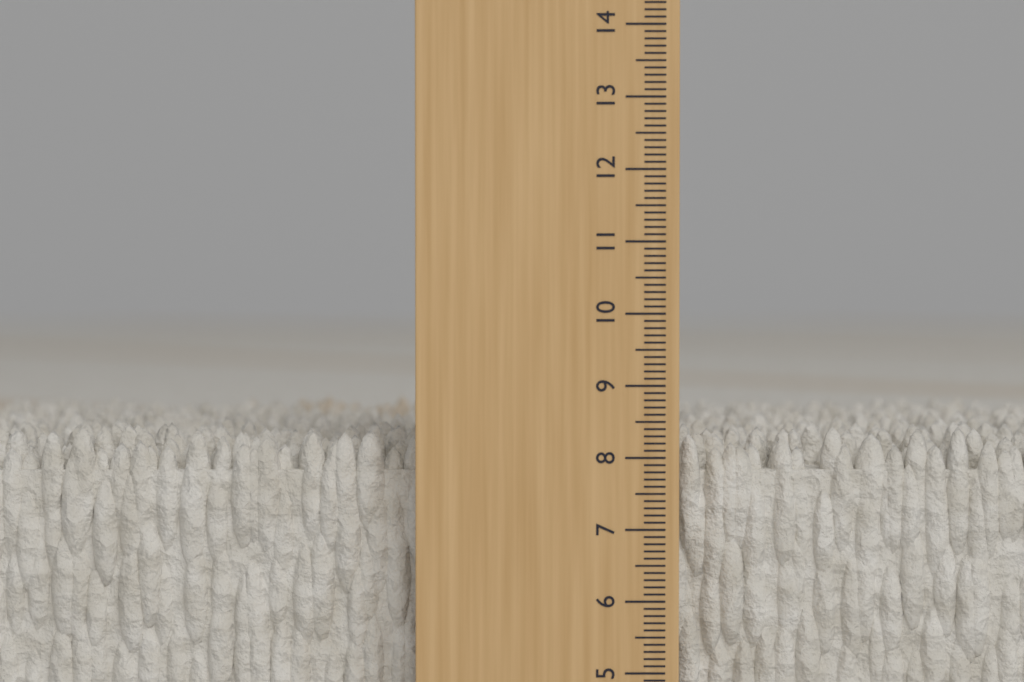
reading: 8.4 cm
